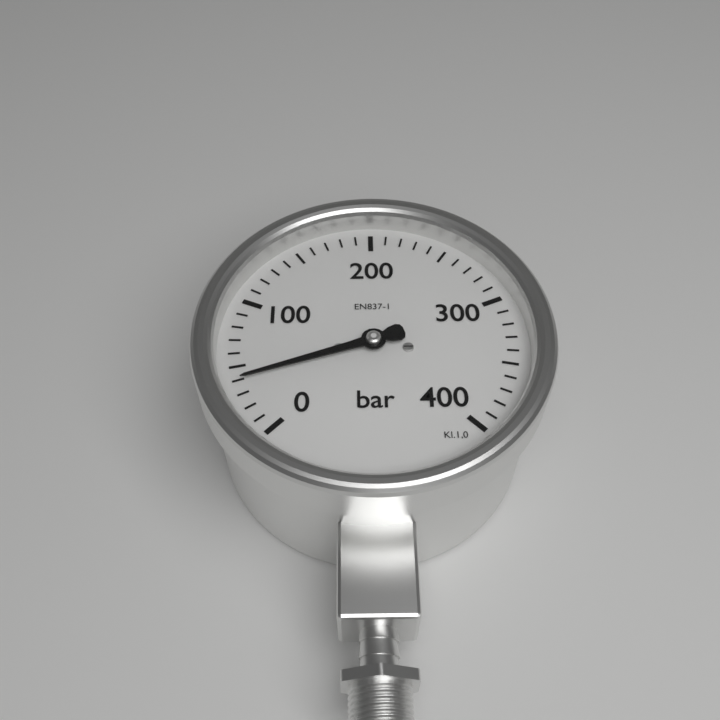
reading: 40 bar
